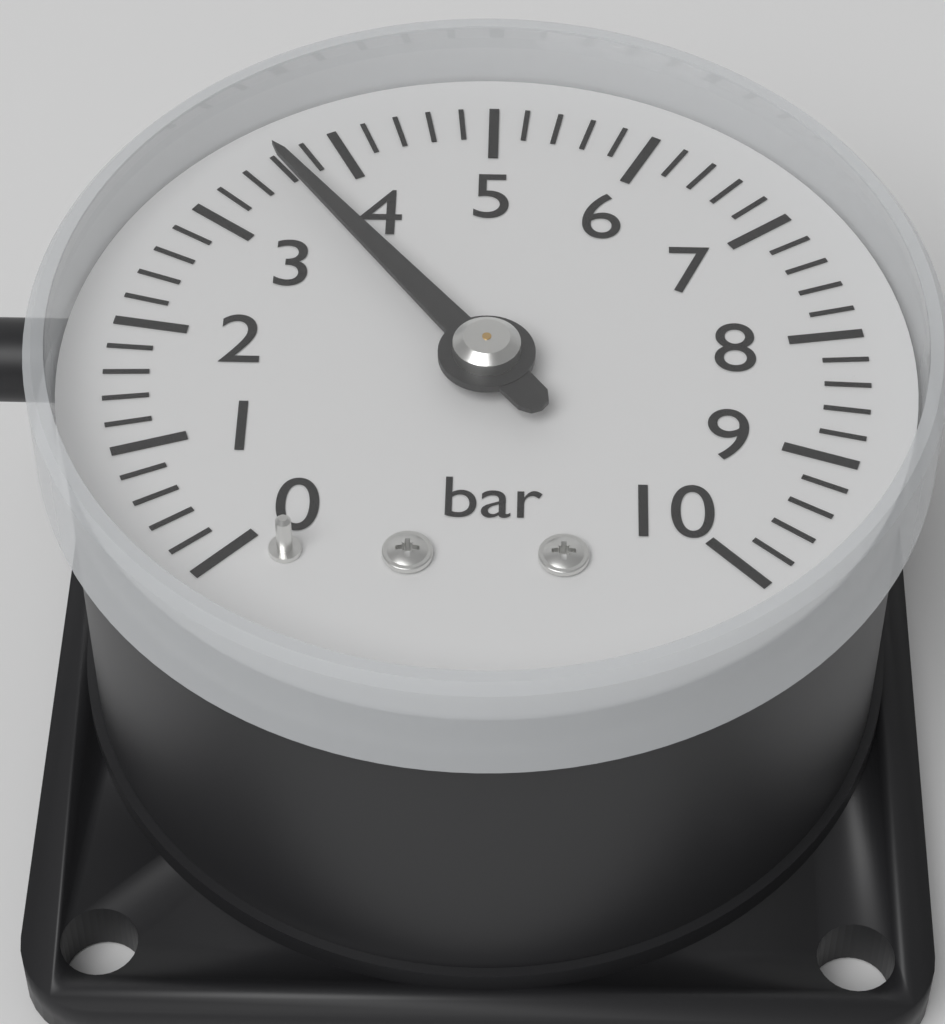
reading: 3.6 bar
